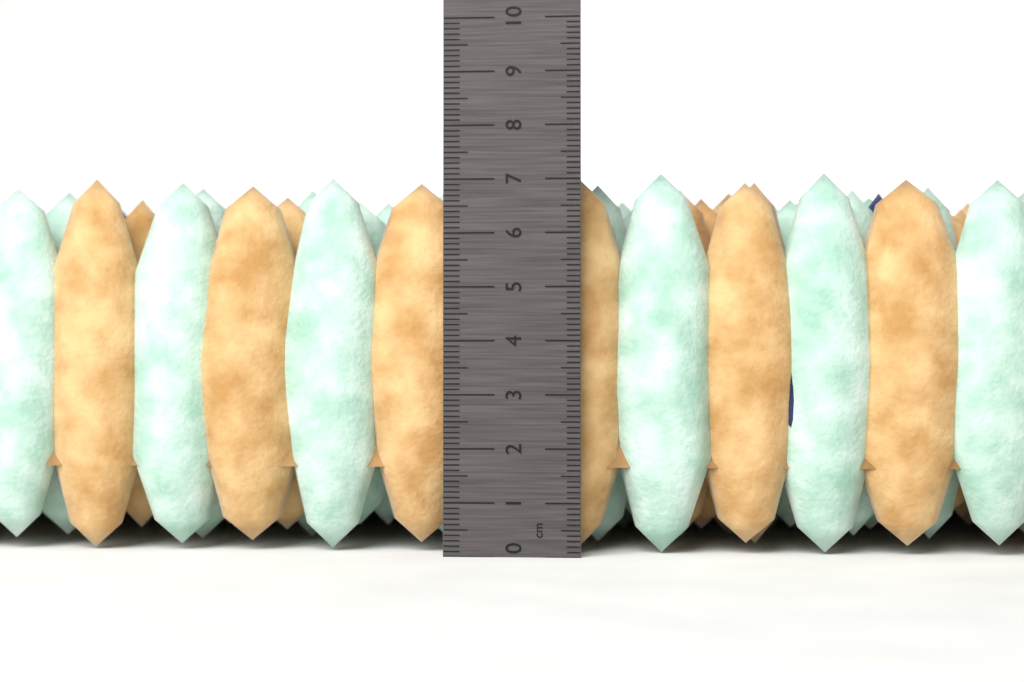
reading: 7.2 cm
